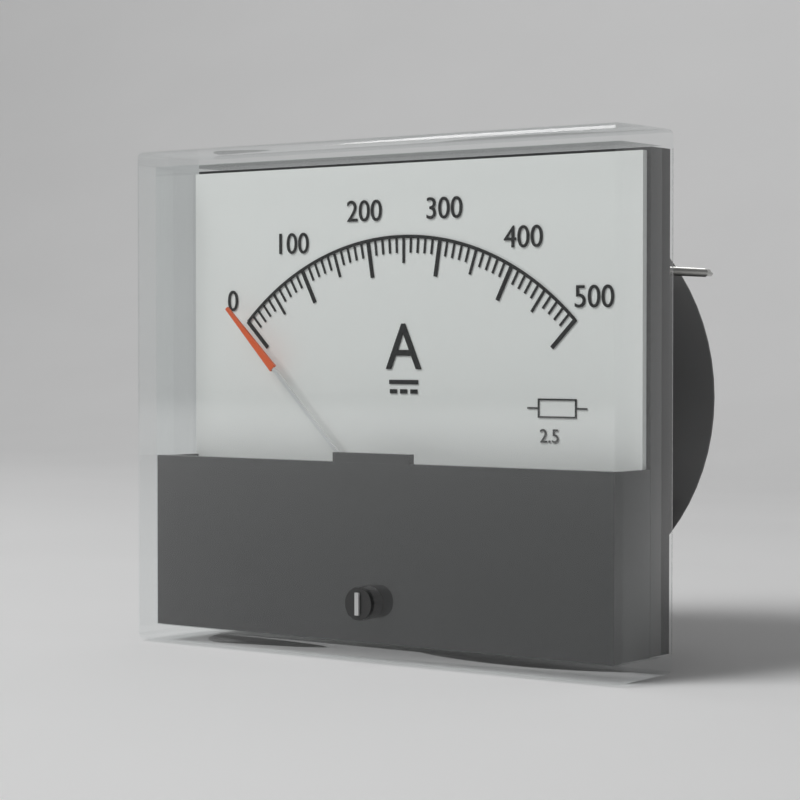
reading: 0 A
